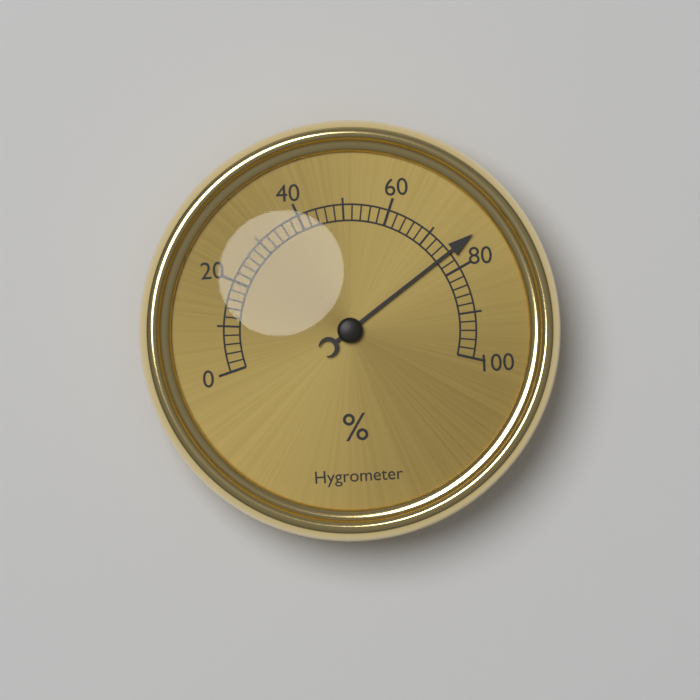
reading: 76 %
